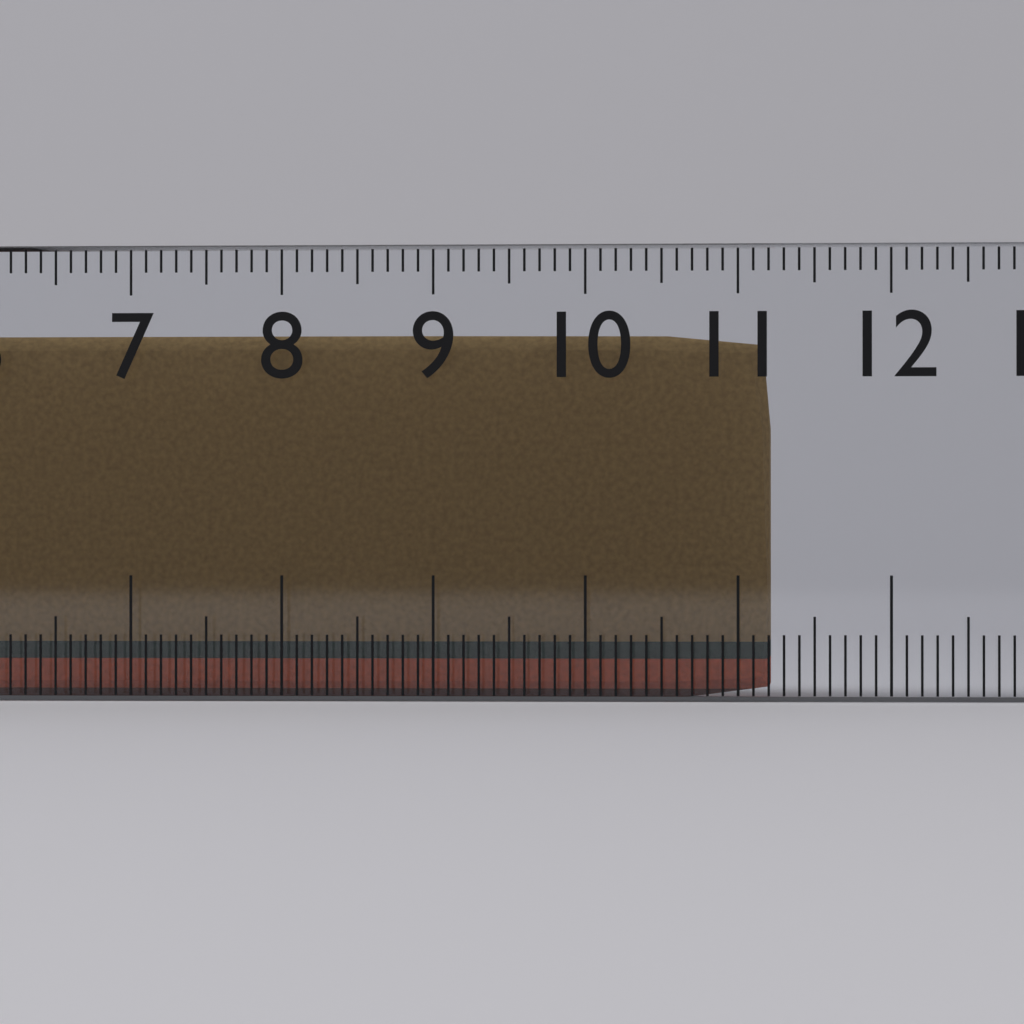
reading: 11.2 cm
